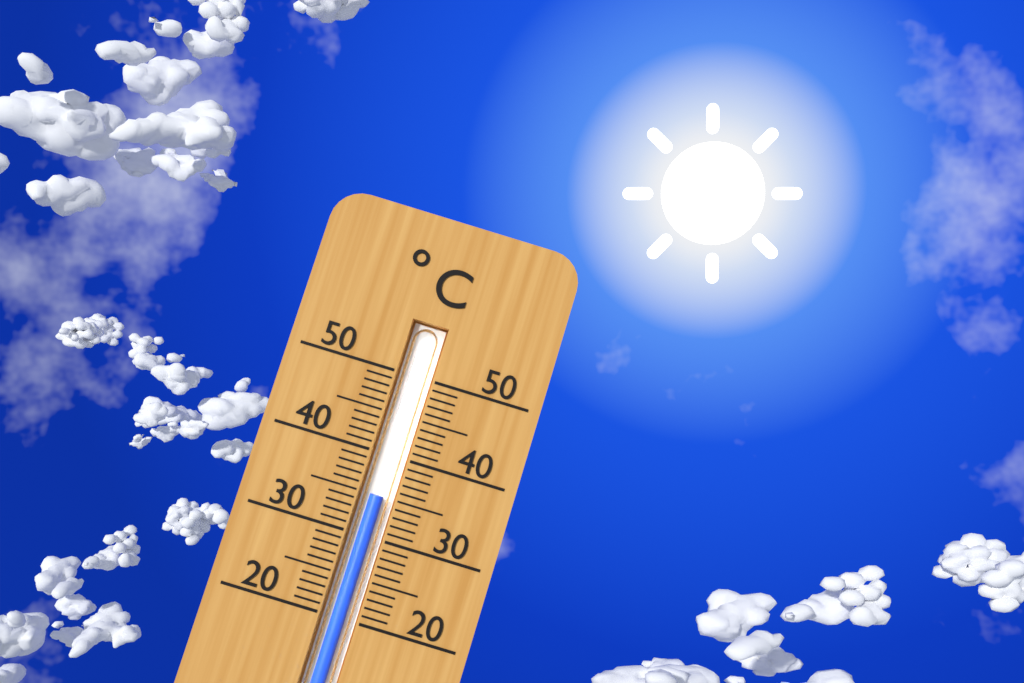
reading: 35 °C
